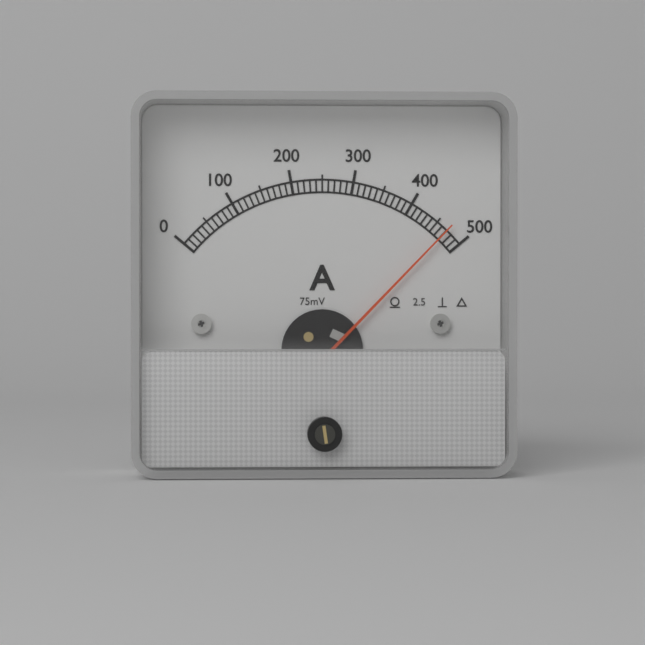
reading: 470 A
